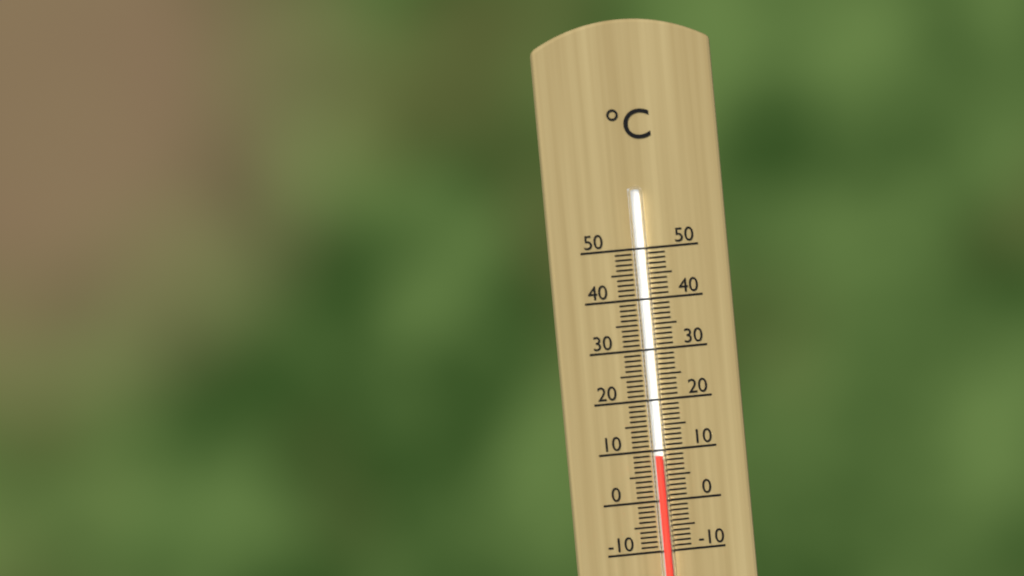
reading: 9 °C
